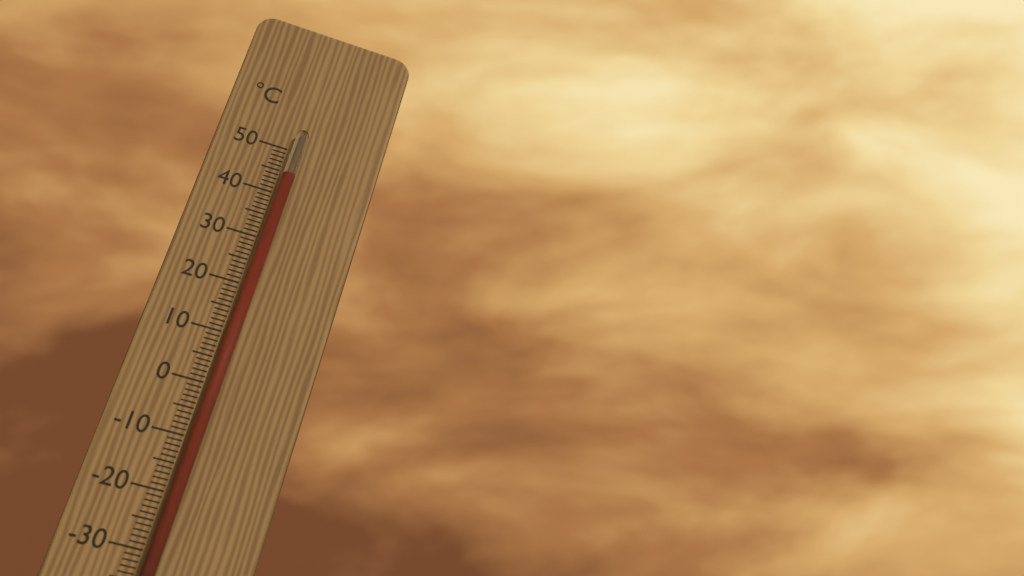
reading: 44 °C
